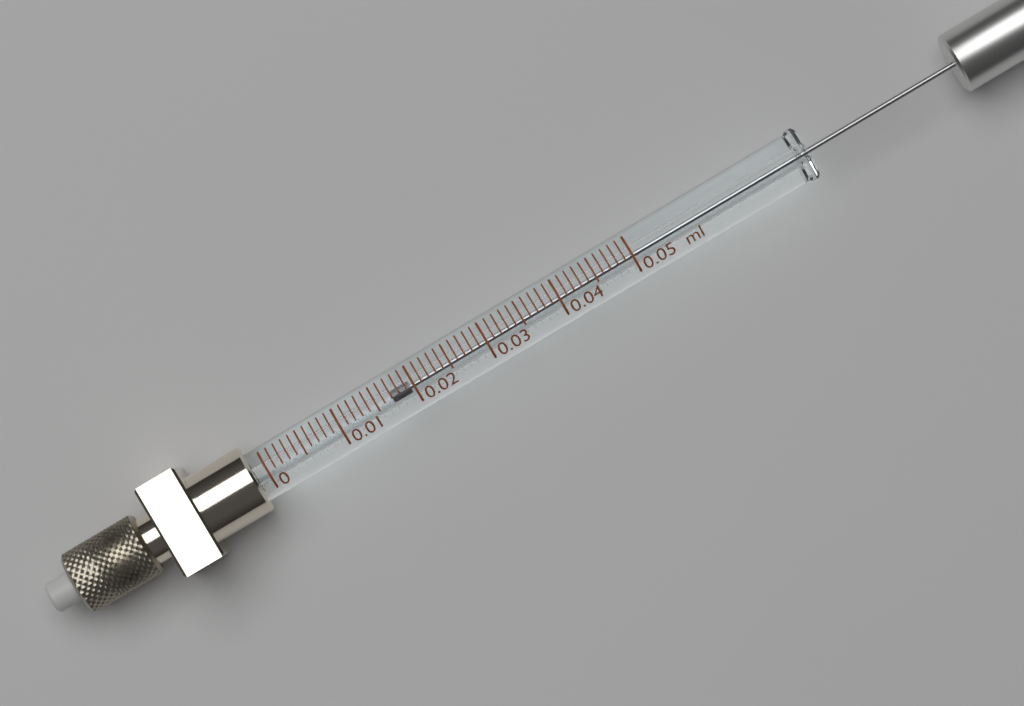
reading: 0.017 ml
